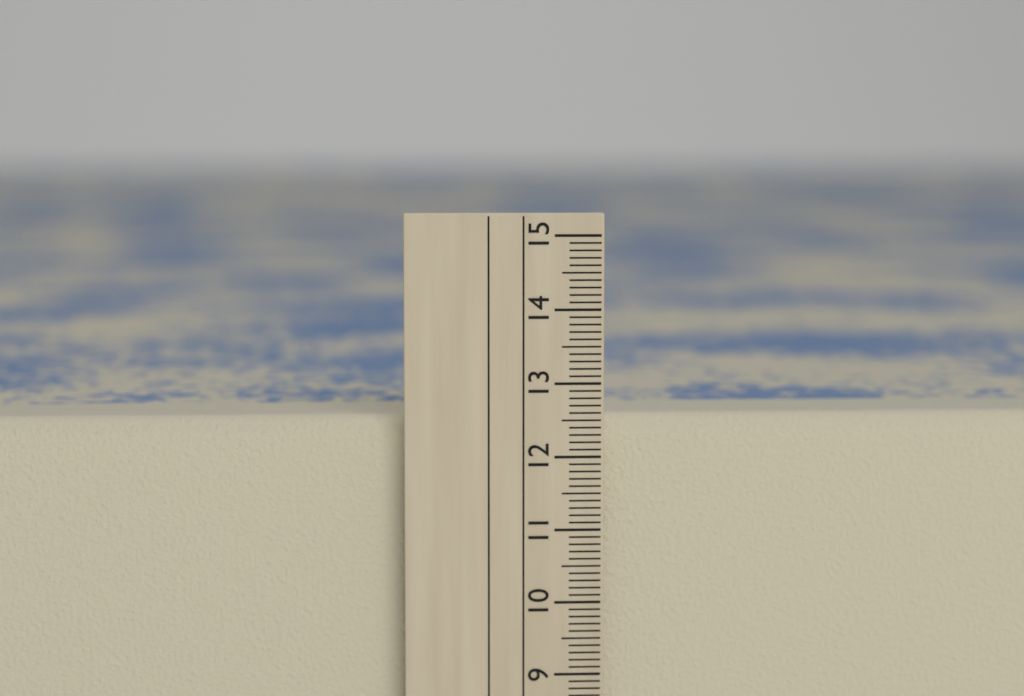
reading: 12.5 cm
